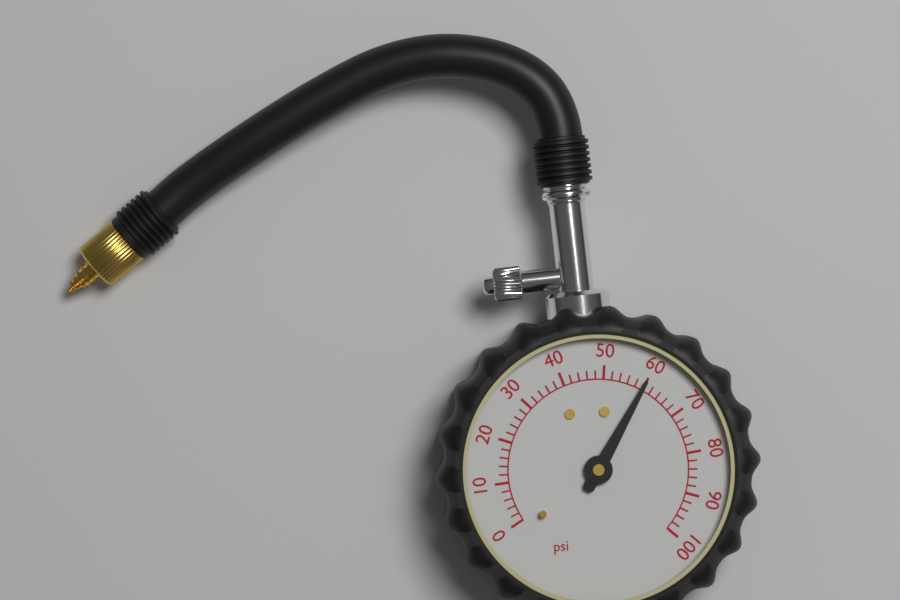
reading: 60 psi
